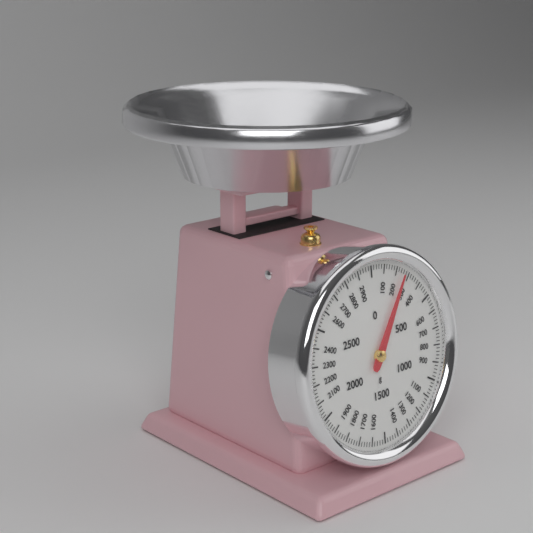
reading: 260 g
